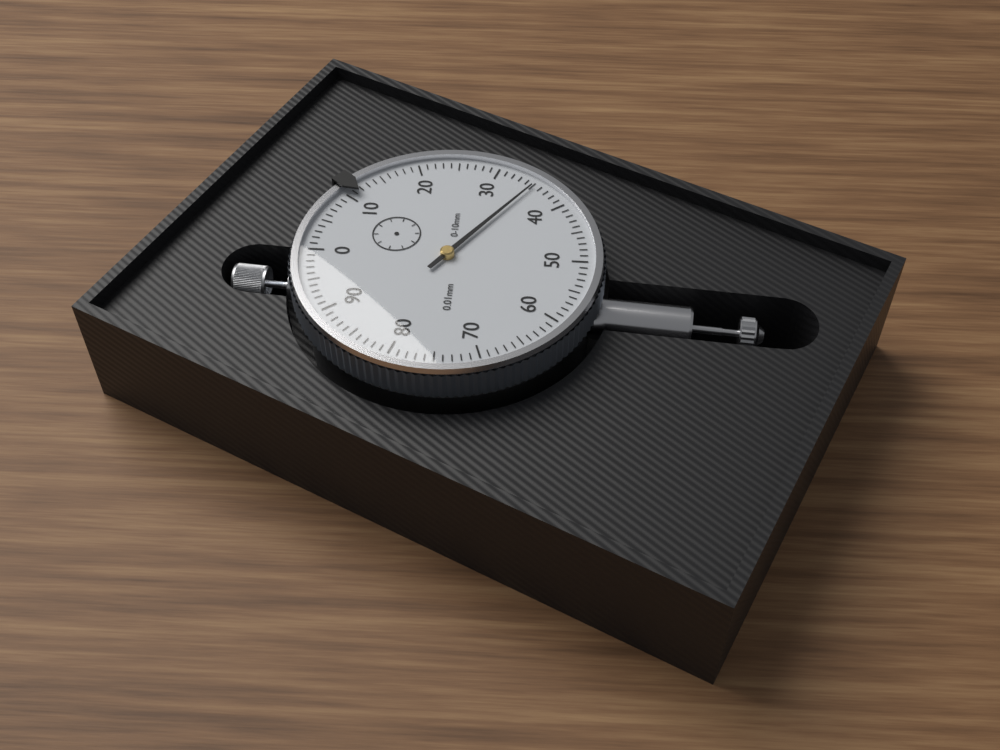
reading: 0.35 mm
